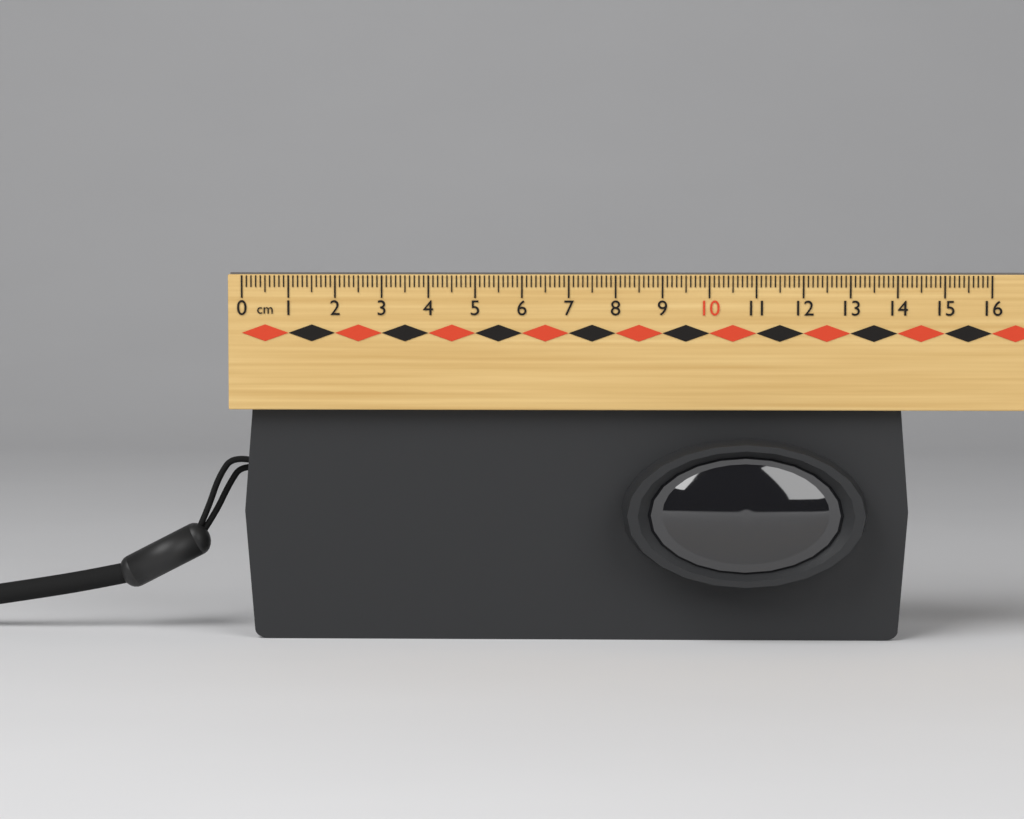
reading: 14.3 cm
